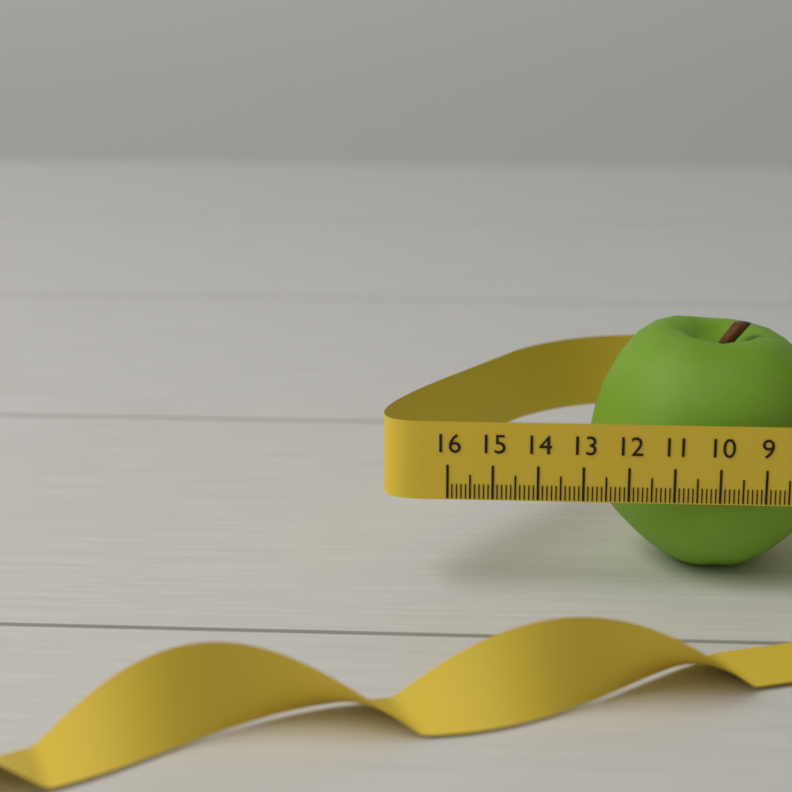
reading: 12.8 (no unit)
